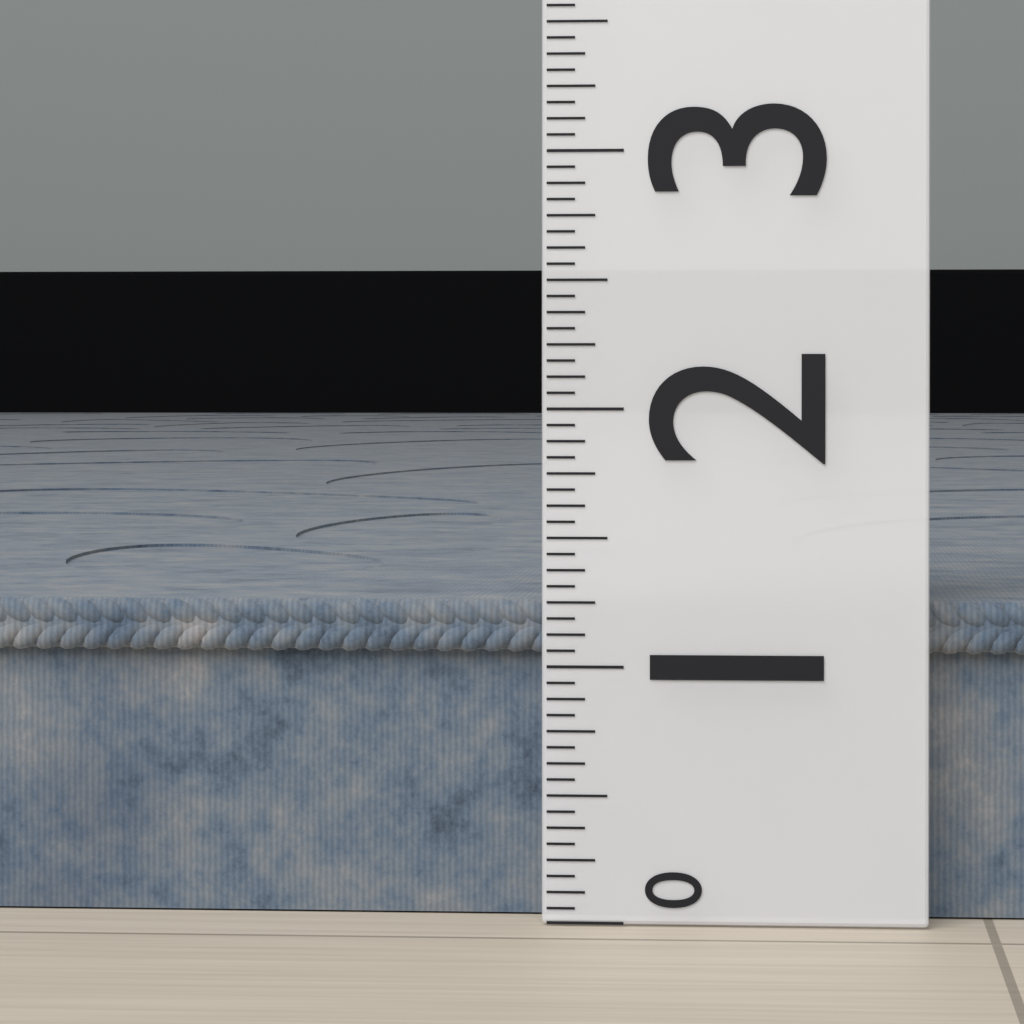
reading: 1.2500 (no unit)
